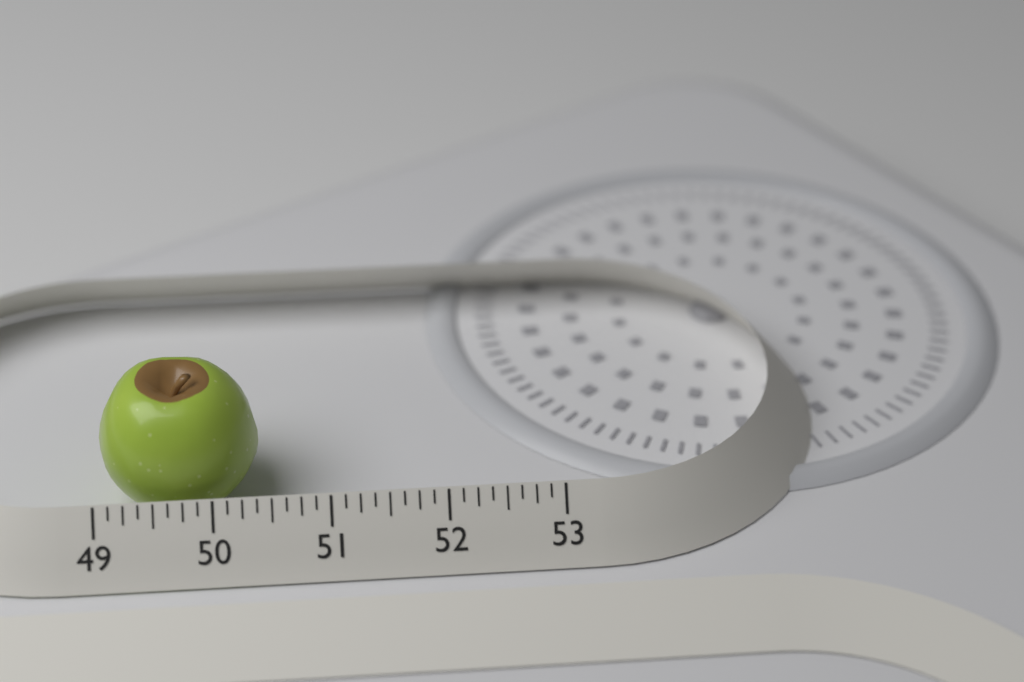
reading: 50.375 (no unit)
